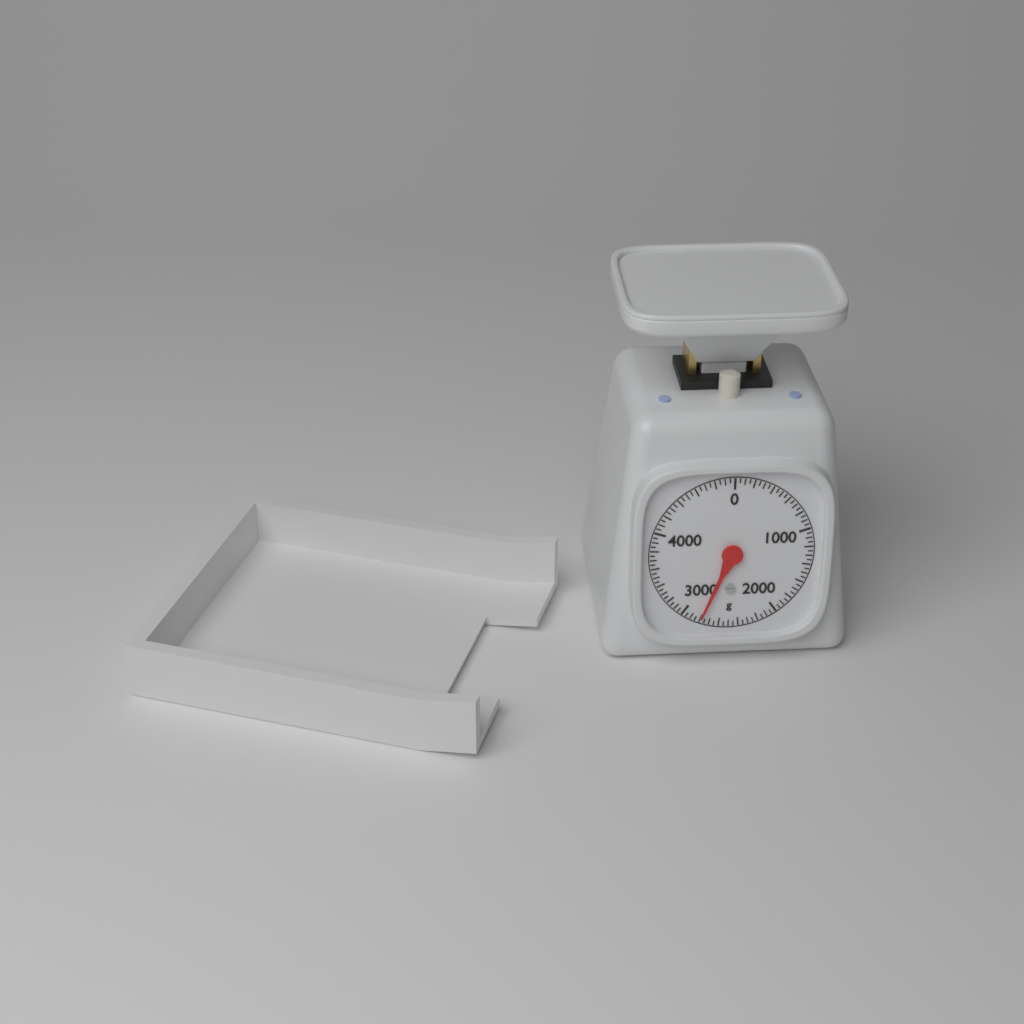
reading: 2800 g
